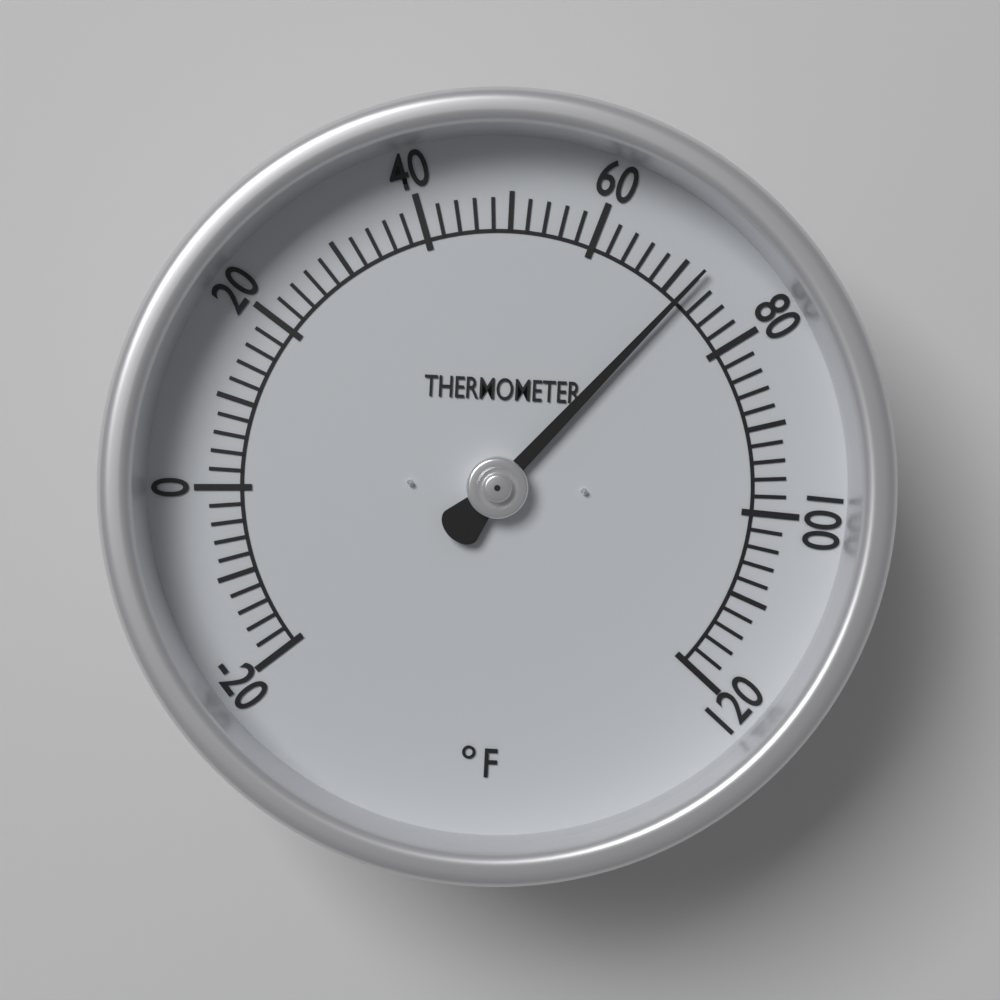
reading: 72 °F
